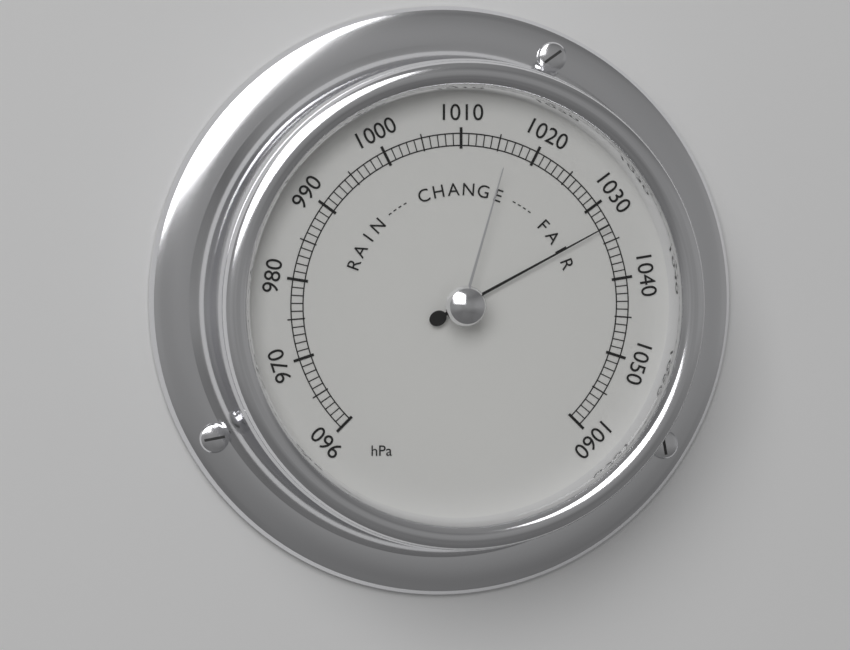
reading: 1033 hPa
